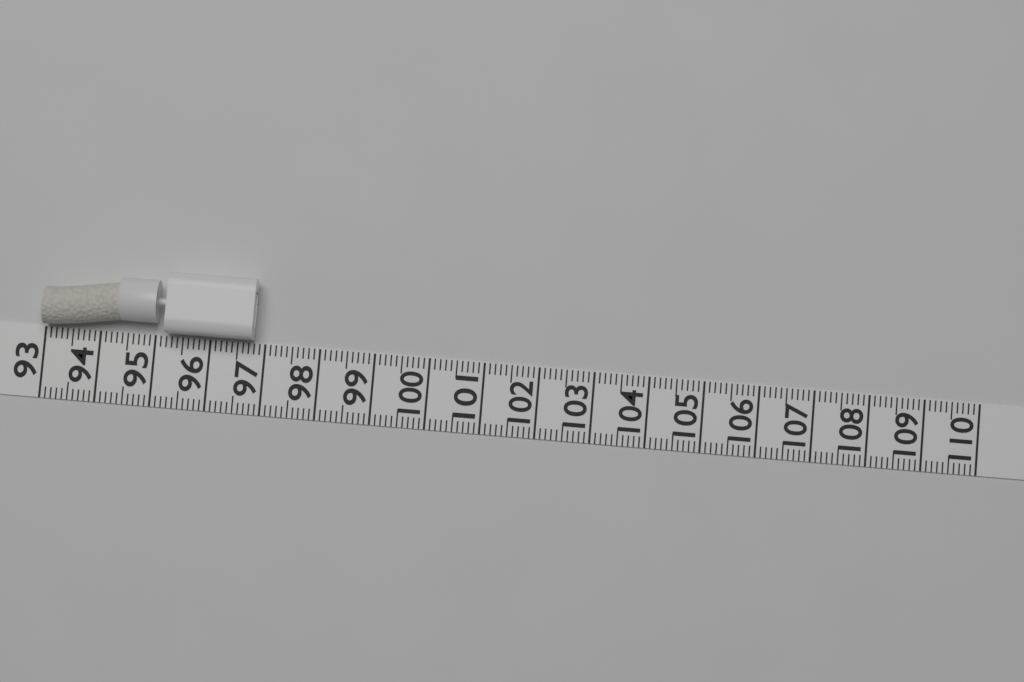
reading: 96.8 (no unit)
